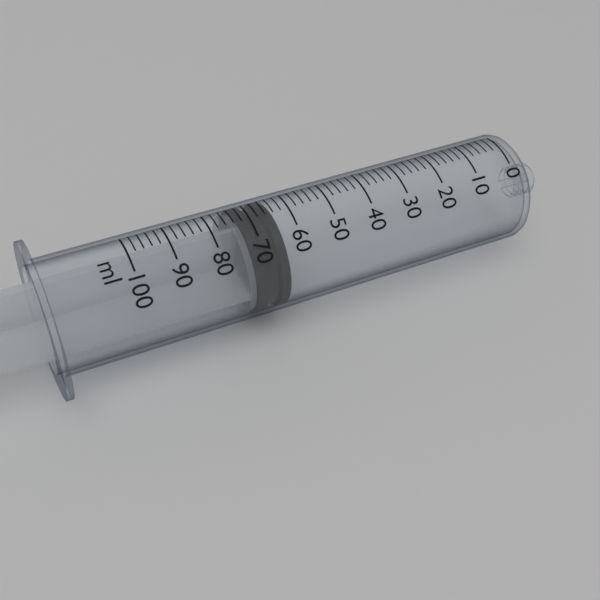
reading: 64 ml
